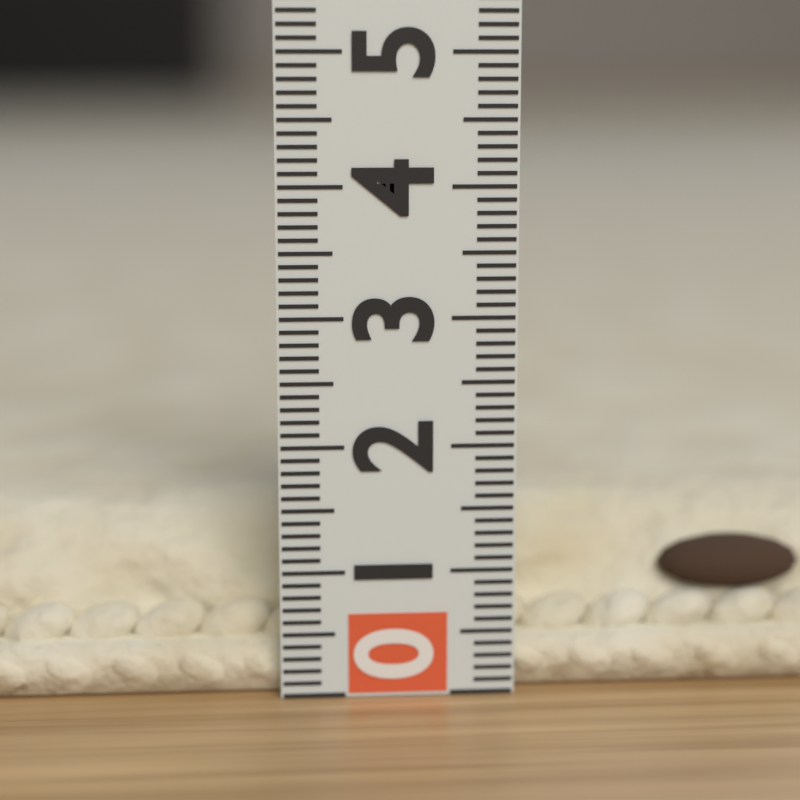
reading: 1.4 (no unit)
